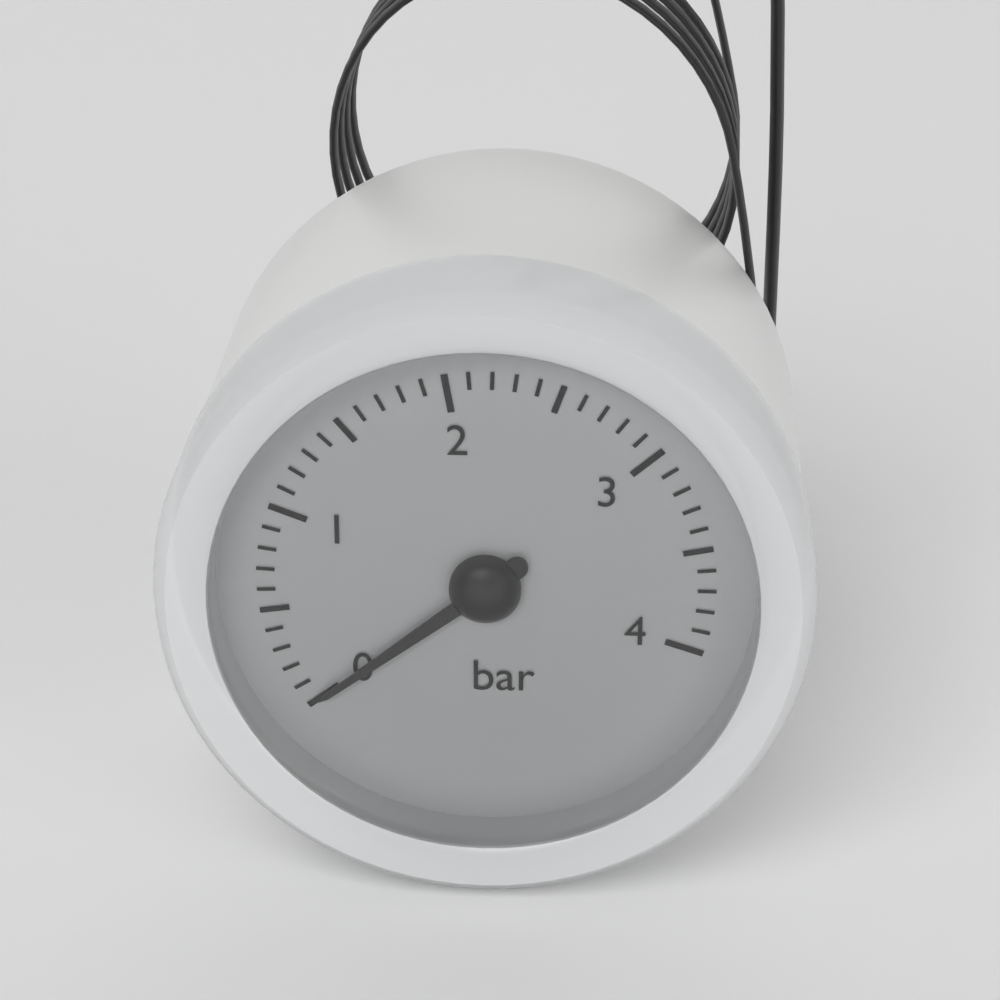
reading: 0.0 bar
